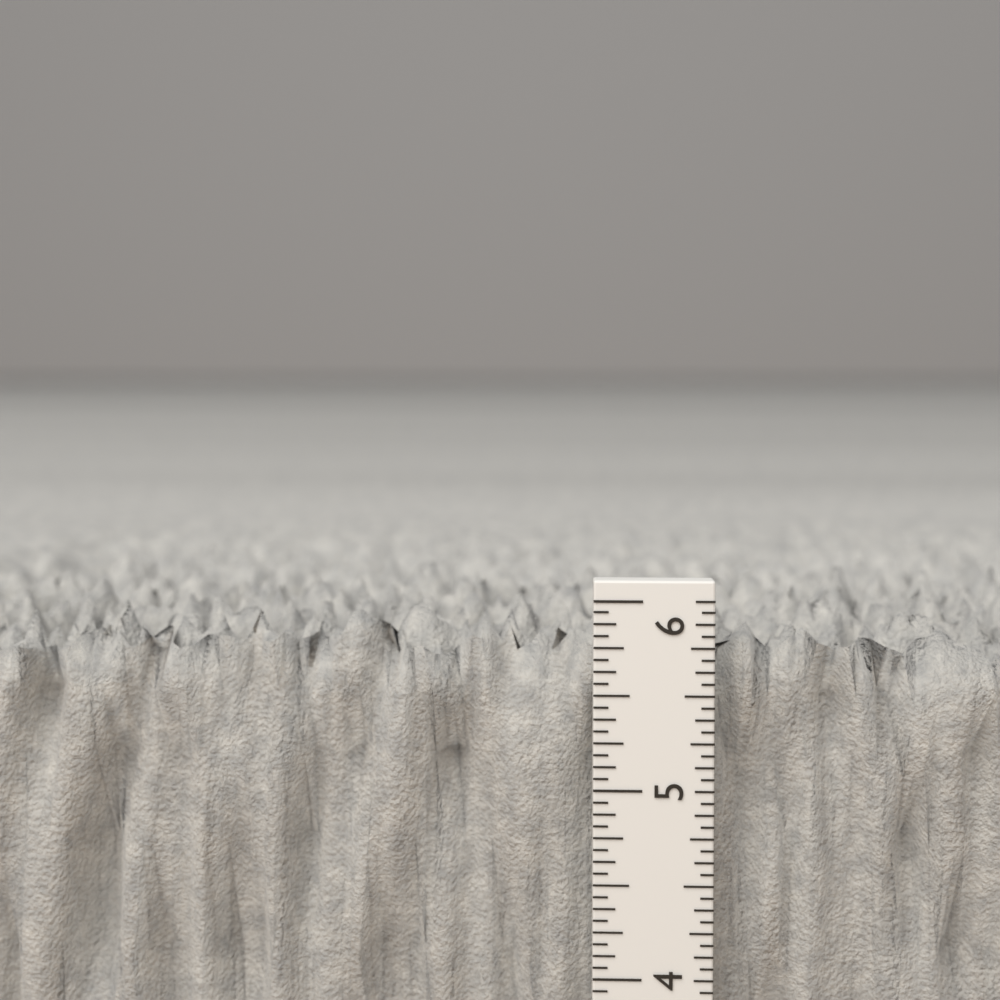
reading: 5.8750 in
